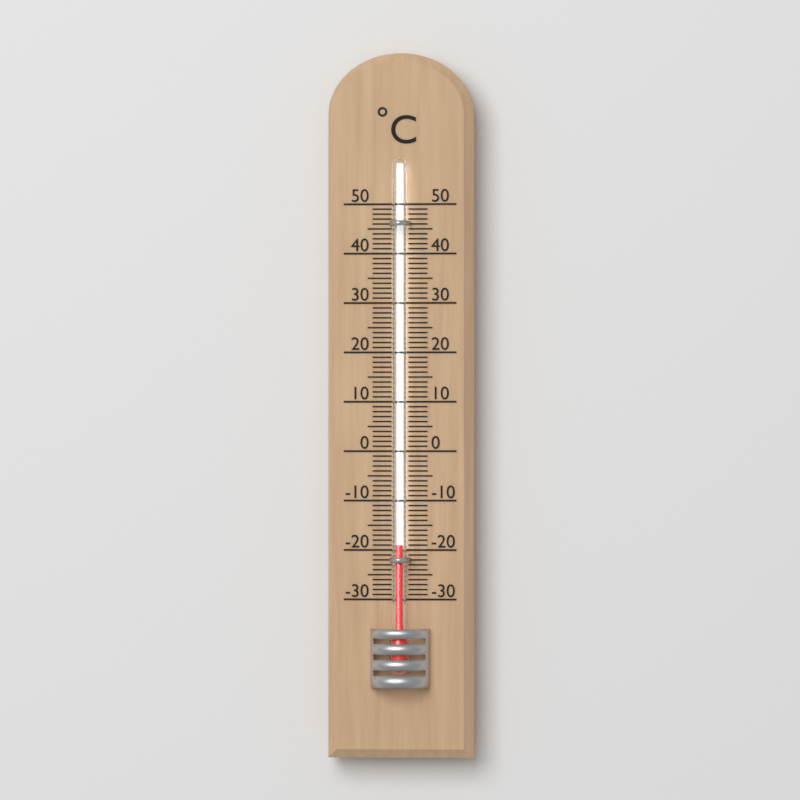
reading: -19 °C
